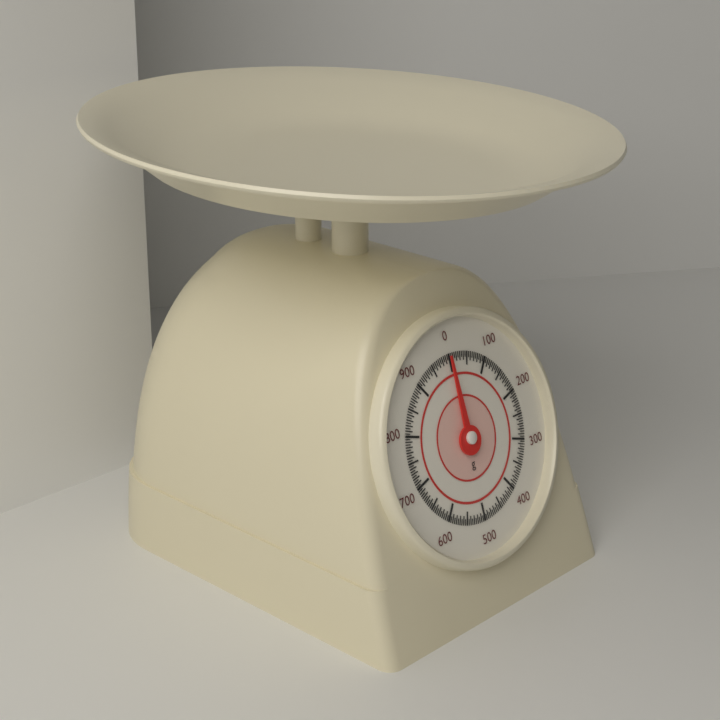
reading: 0 g
